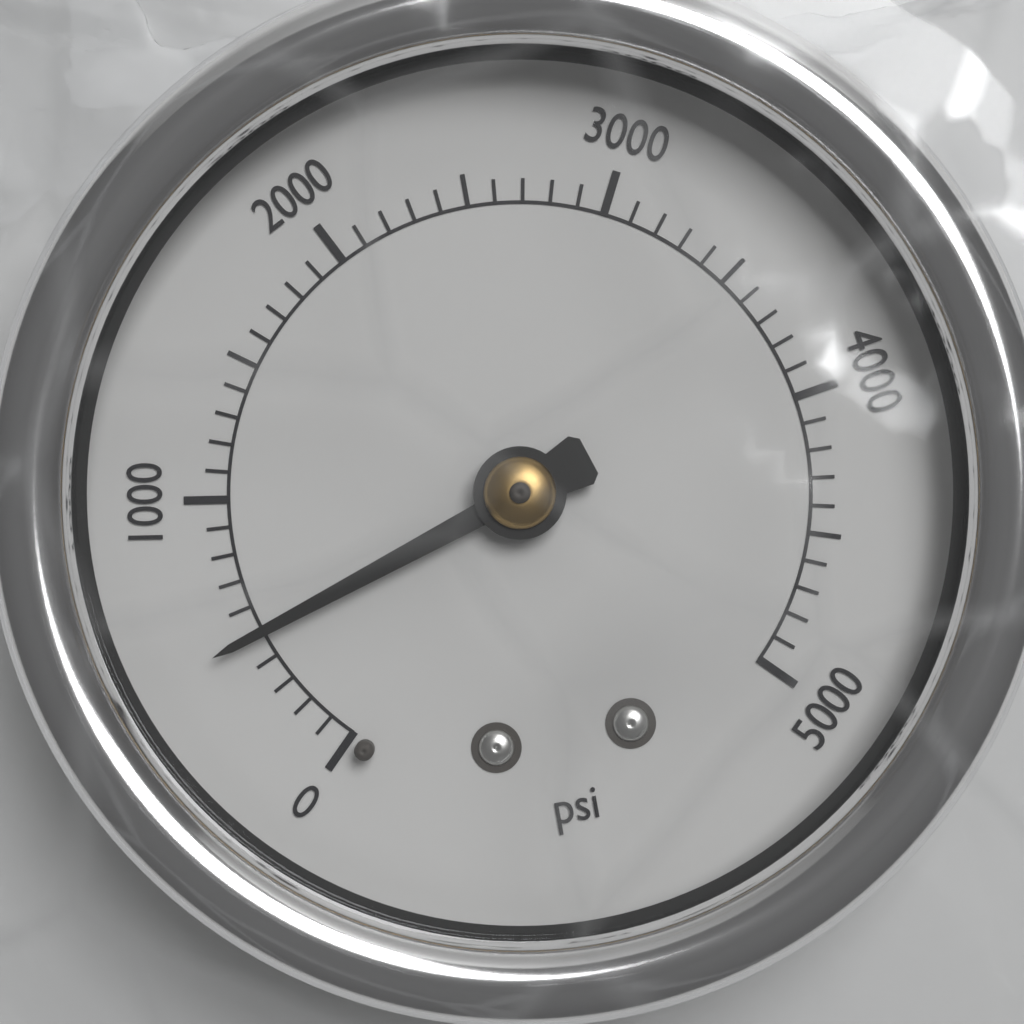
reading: 500 psi
